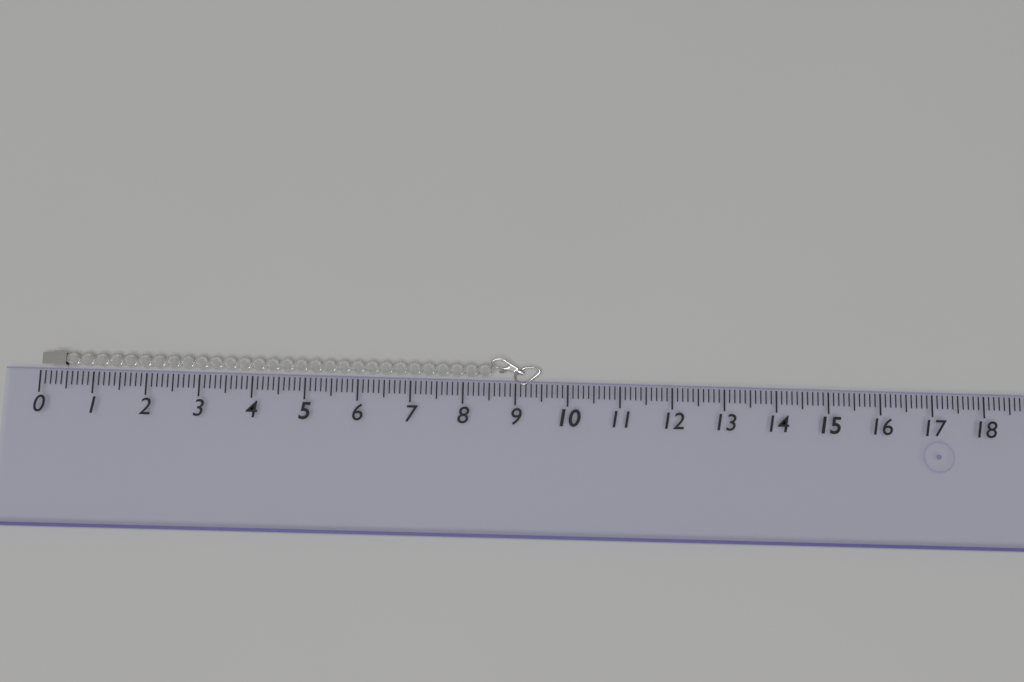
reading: 9.5 (no unit)
